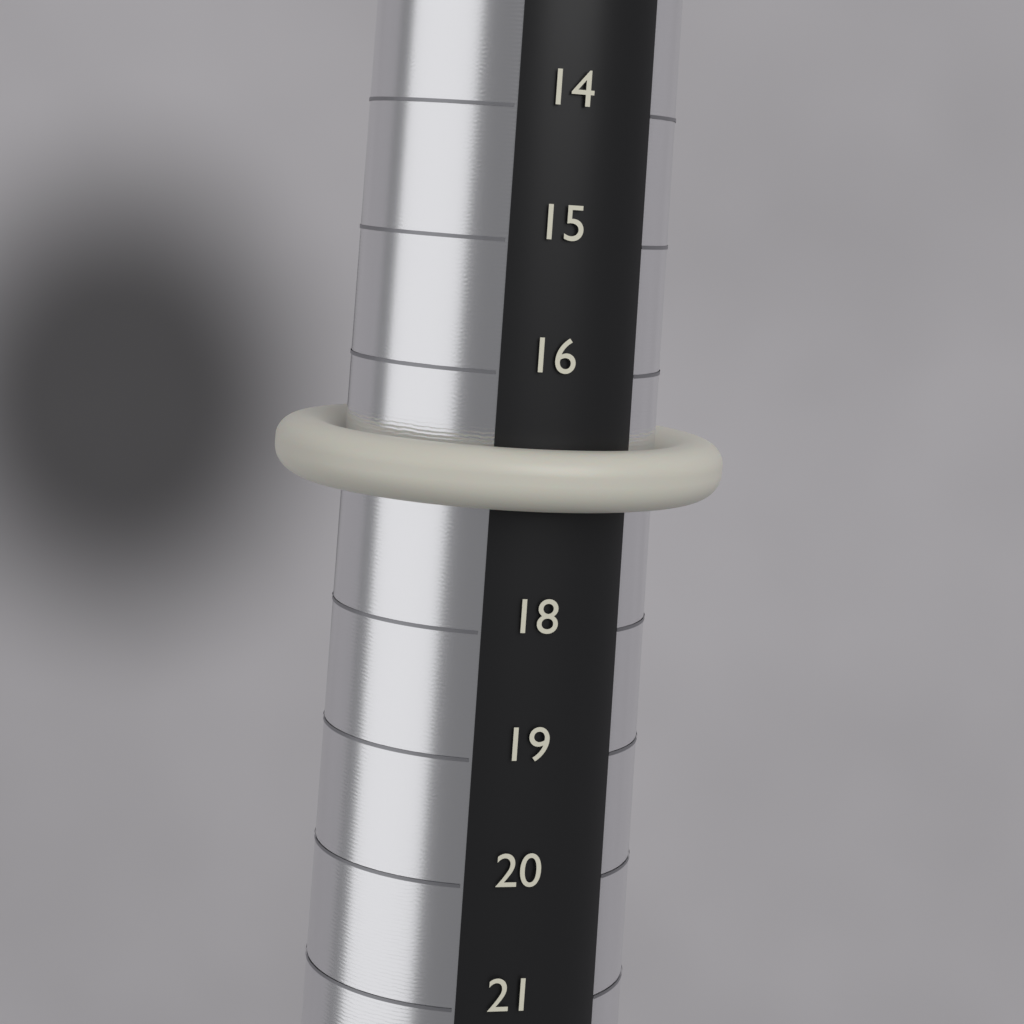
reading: 17 (no unit)
